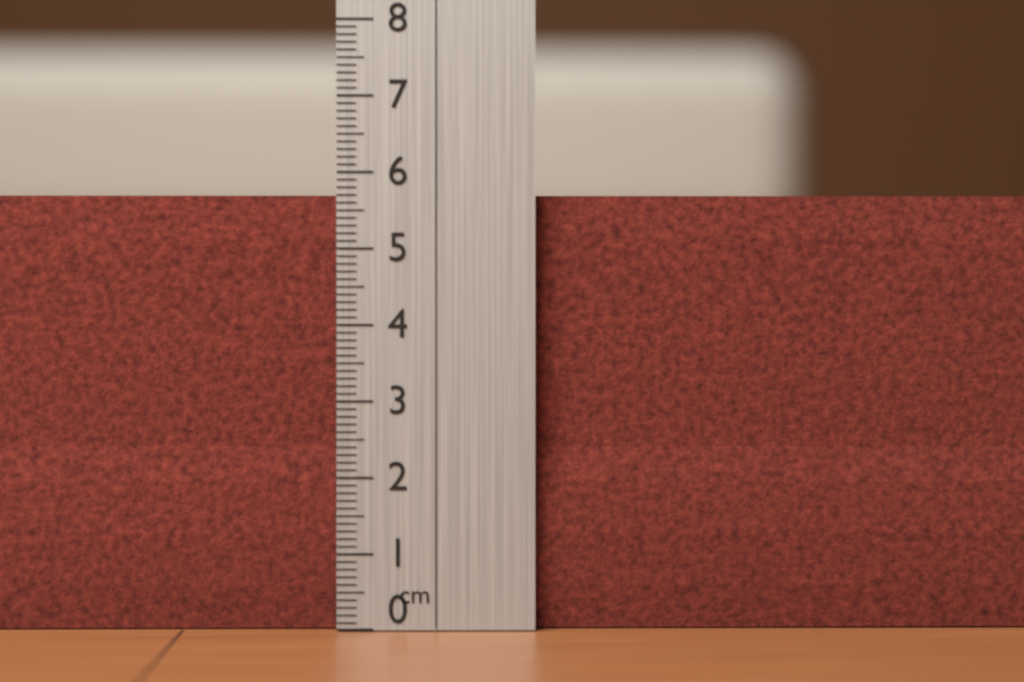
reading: 5.7 cm
